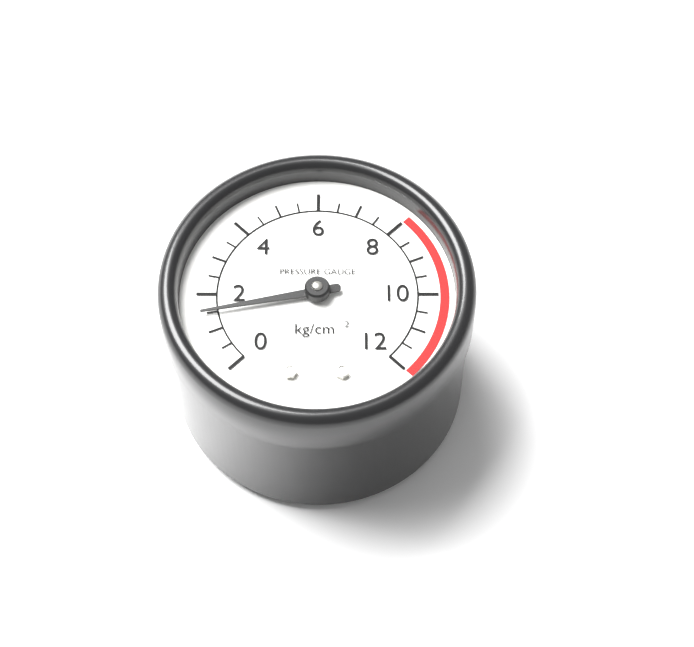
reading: 1.5 kg/cm²
